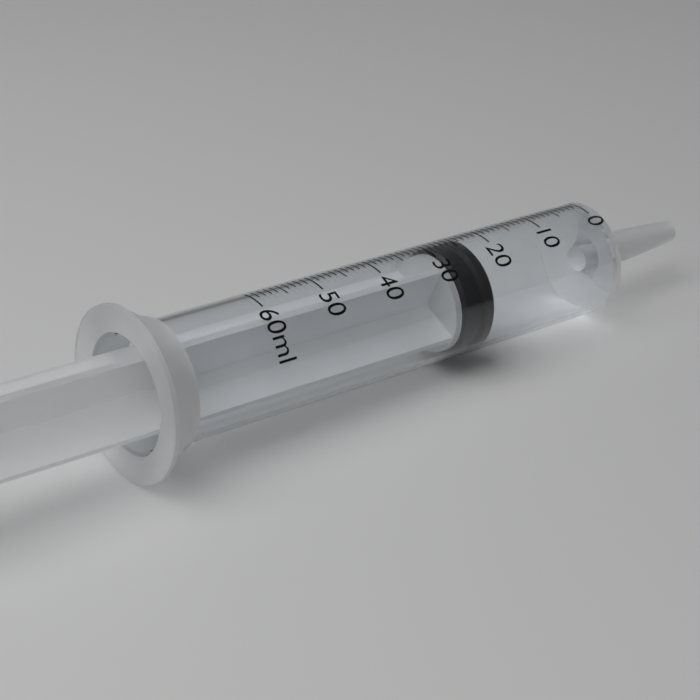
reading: 23 ml
